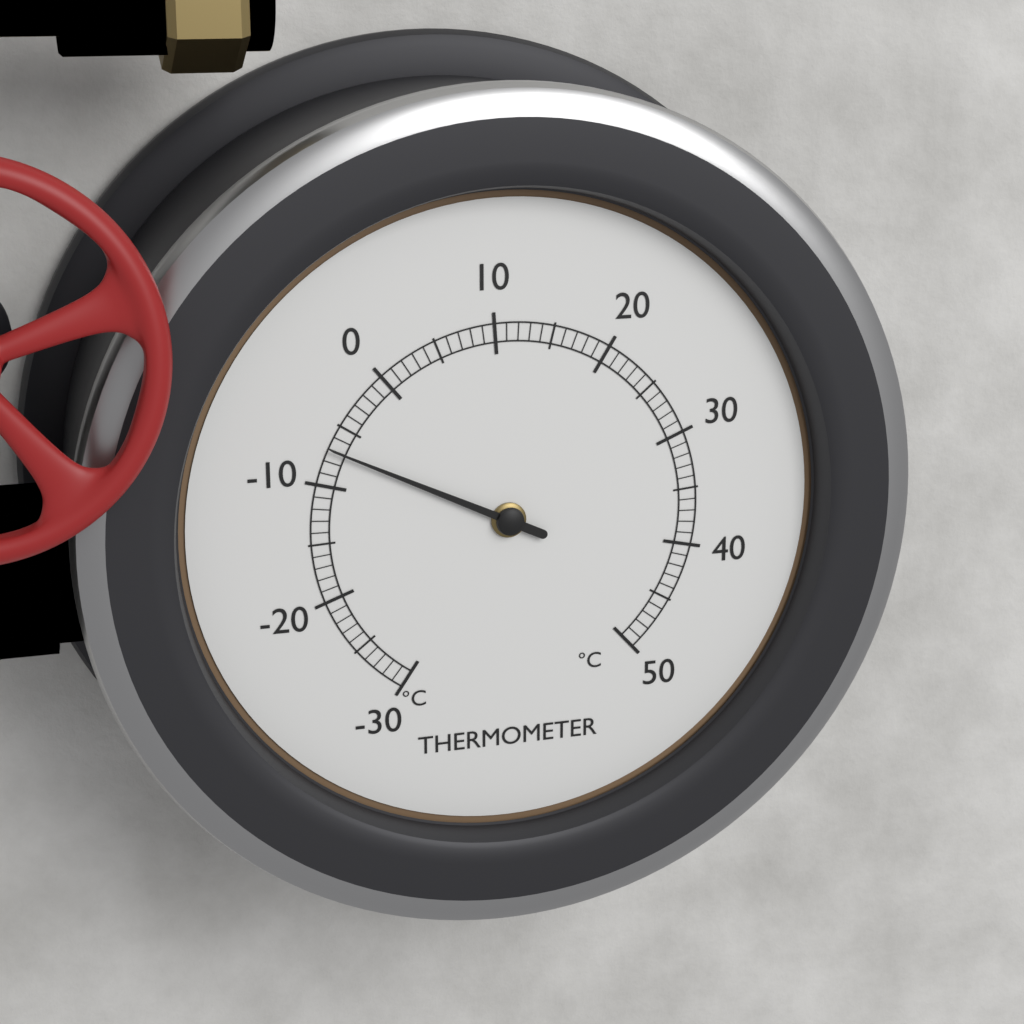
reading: -7 °C
